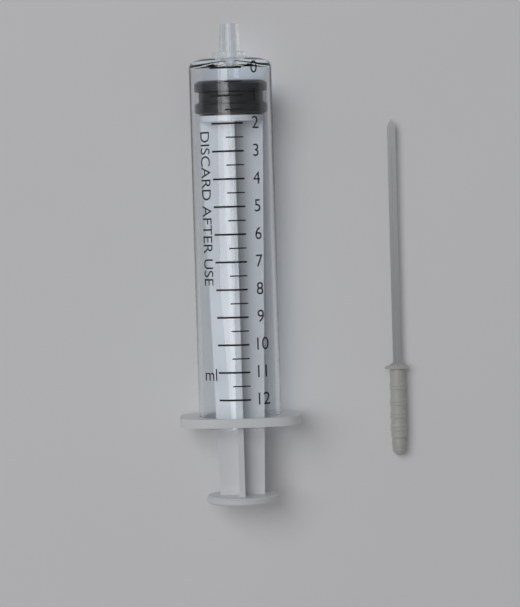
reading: 0.5 ml
